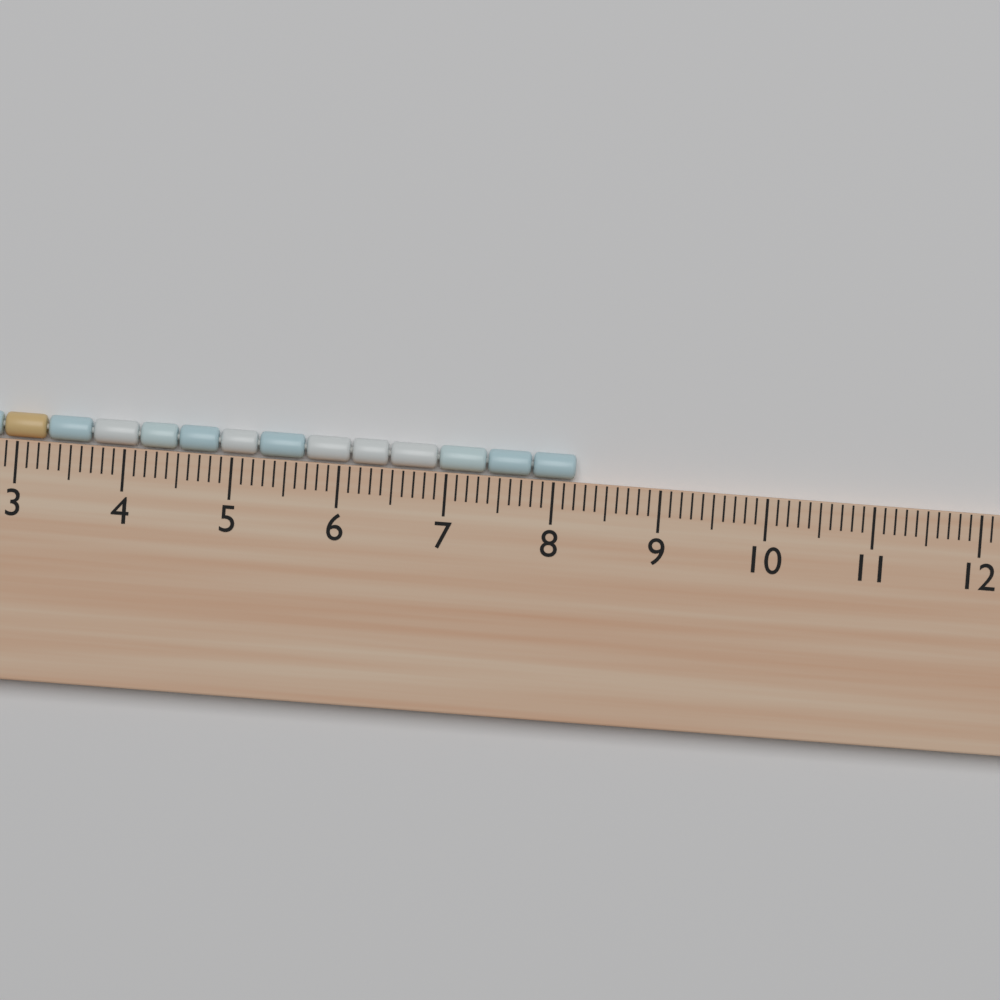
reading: 8.2 cm
